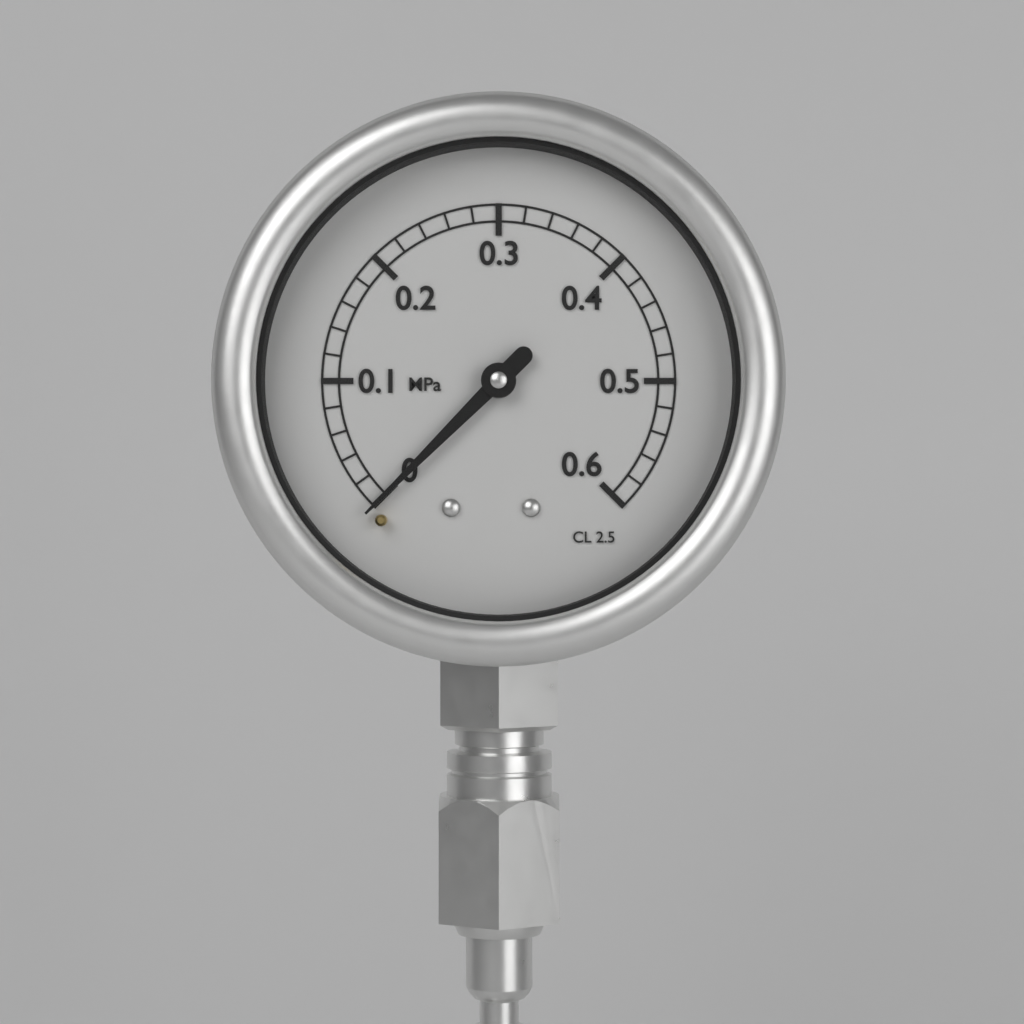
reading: 0.00 MPa
